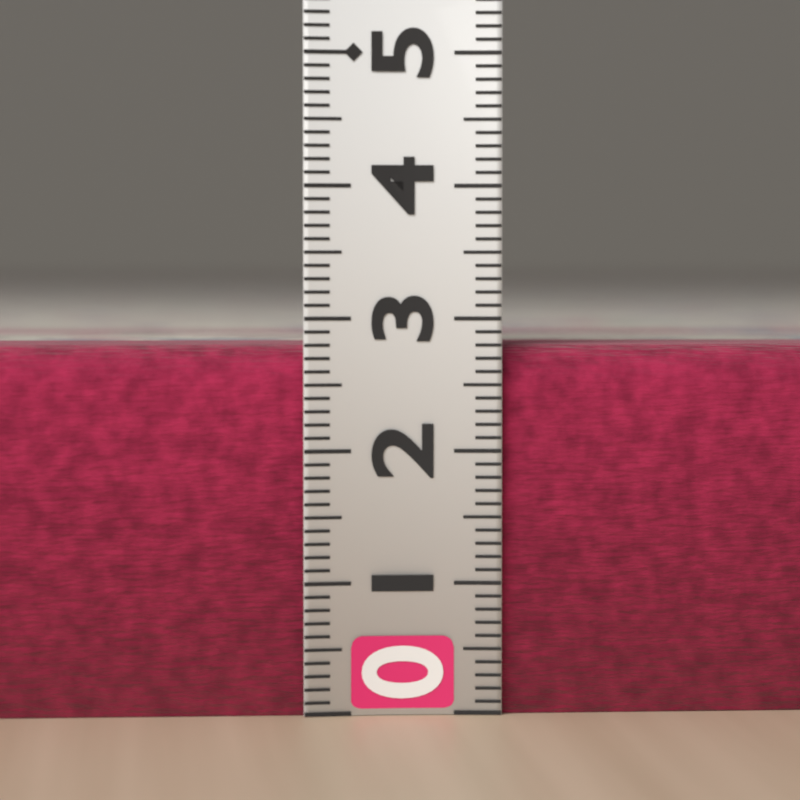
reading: 2.8 (no unit)
